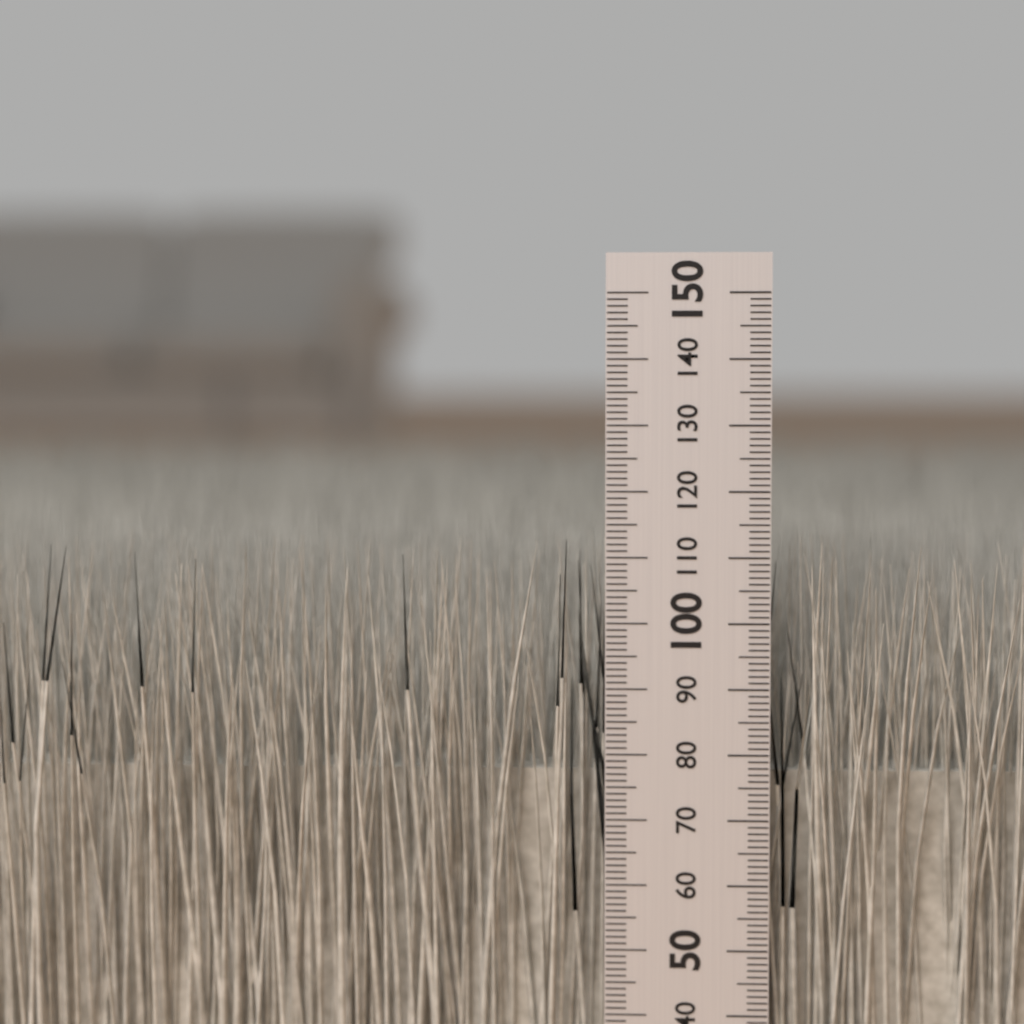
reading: 113 mm
